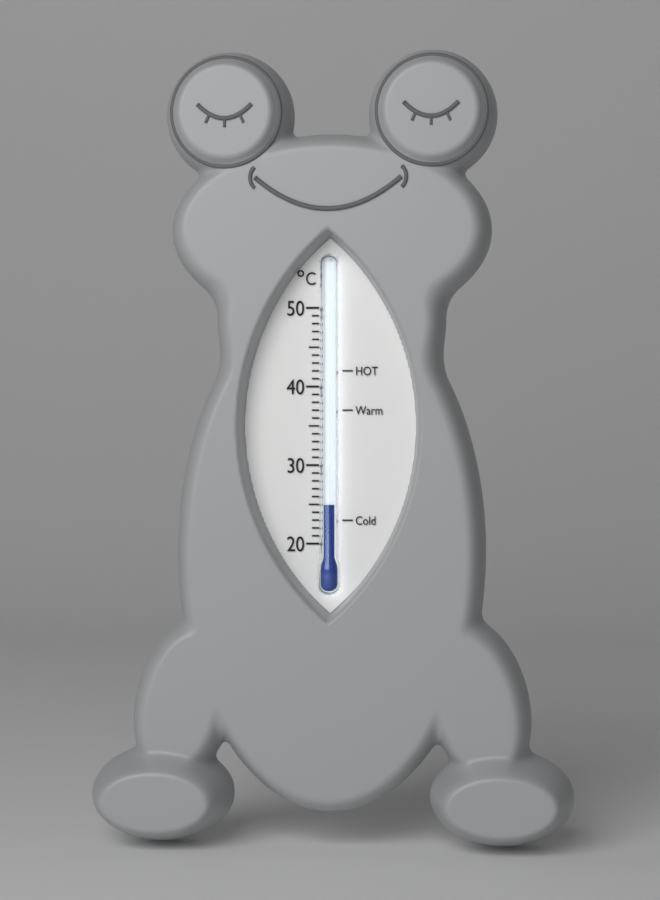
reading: 25 °C
